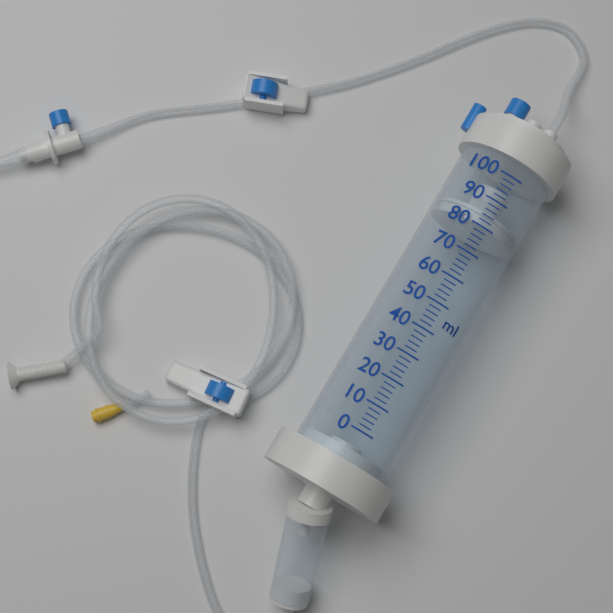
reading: 80 ml
